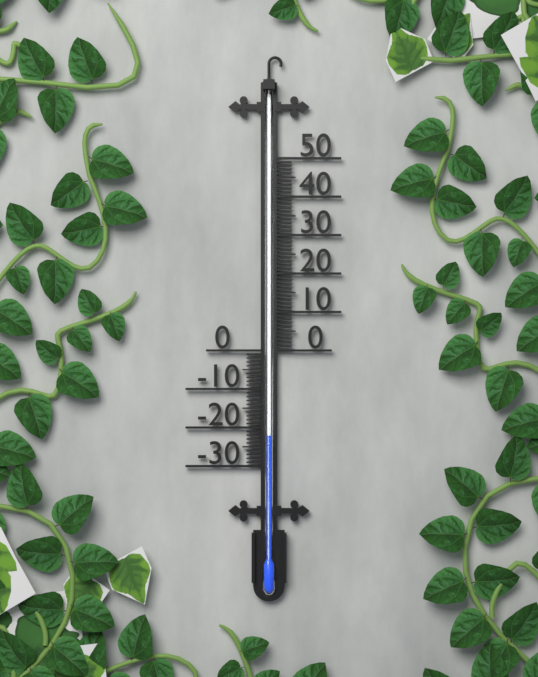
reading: -22 (no unit)
